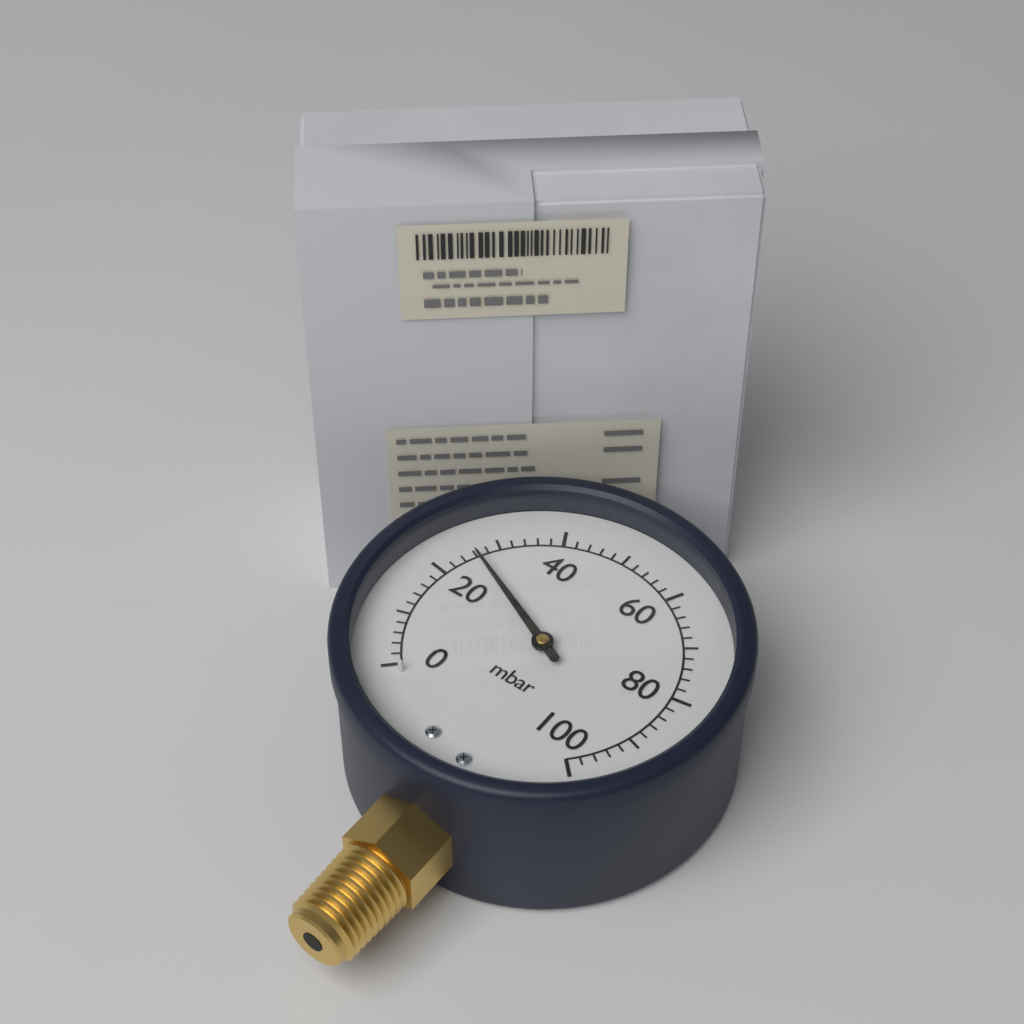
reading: 26 mbar
